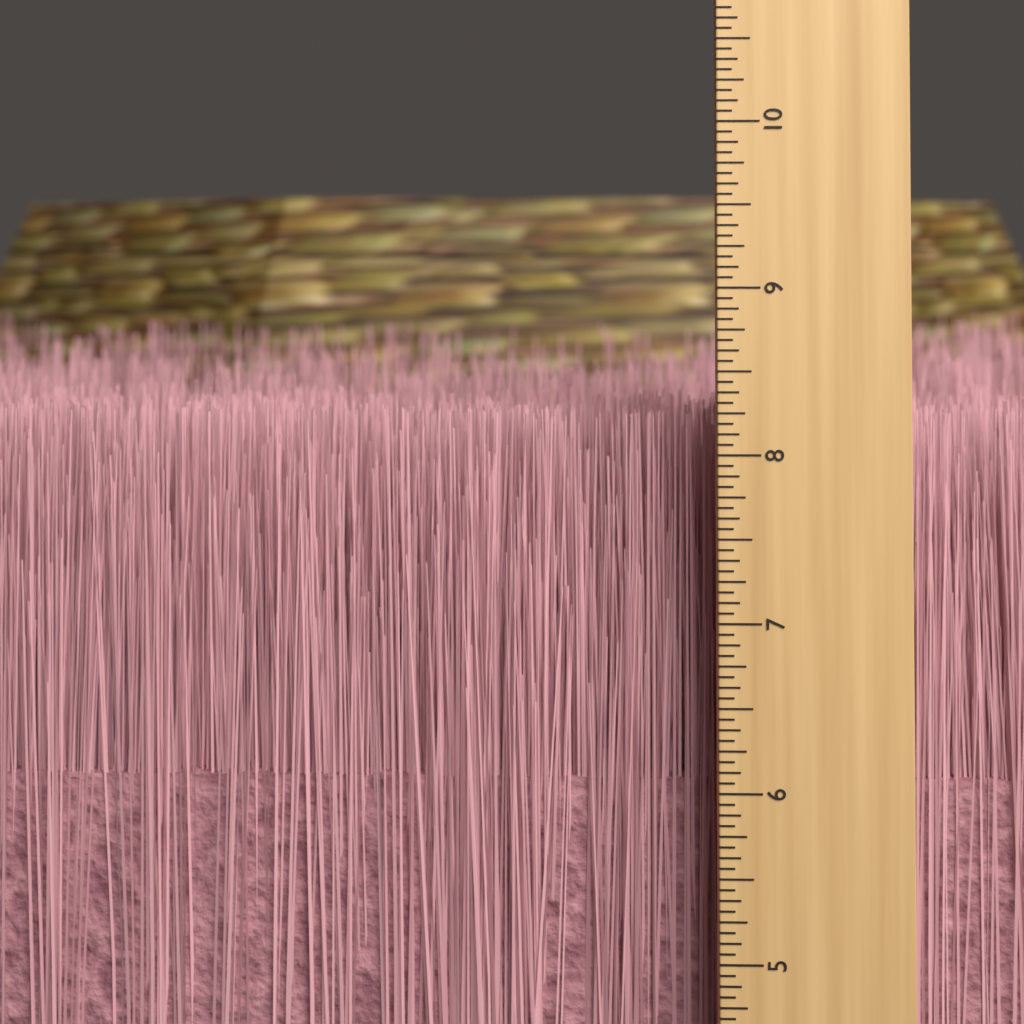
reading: 8.1875 inch
